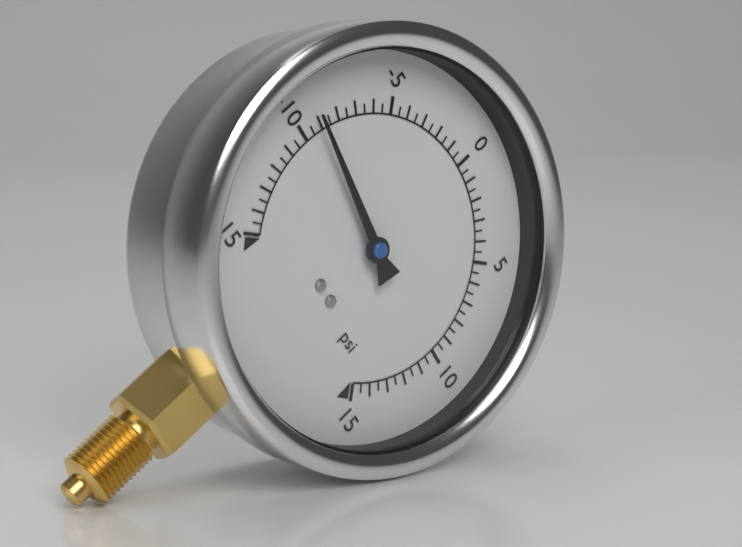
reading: -9.0 psi
